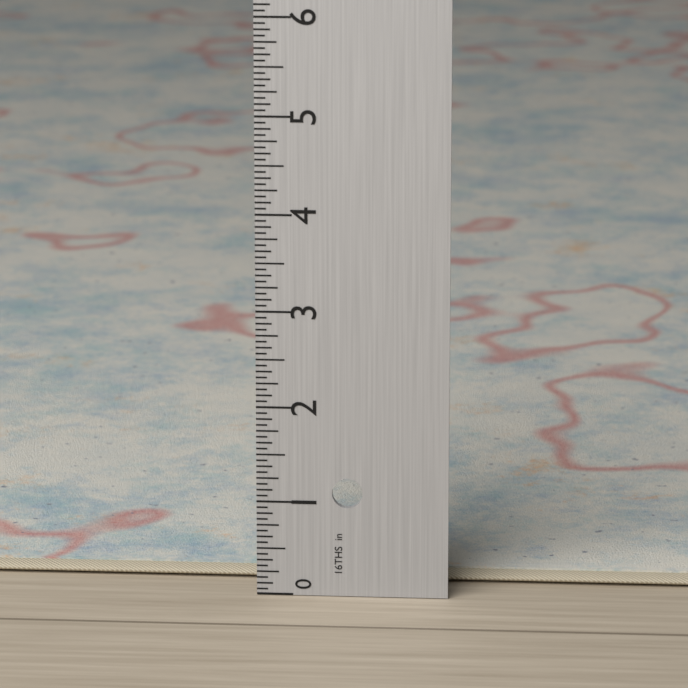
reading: 0.1250 in
